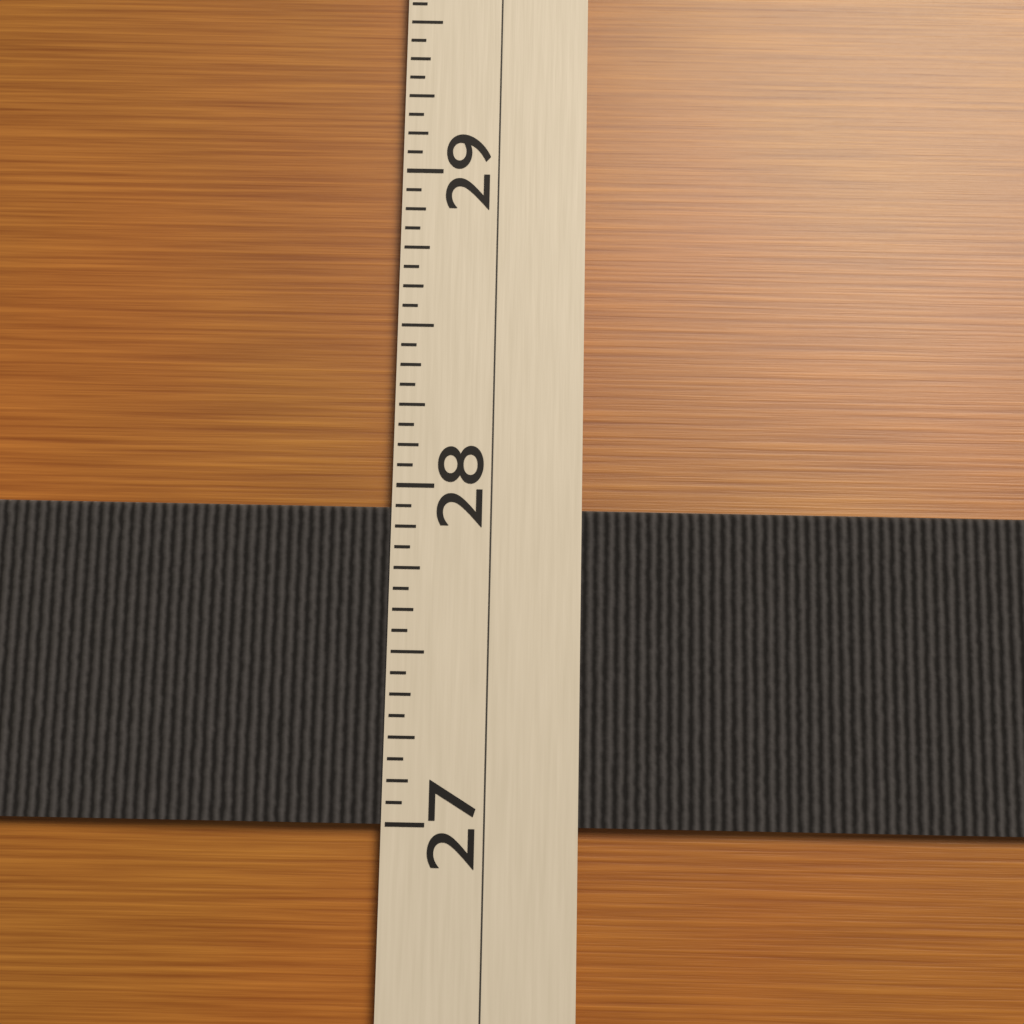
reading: 27.9375 (no unit)
